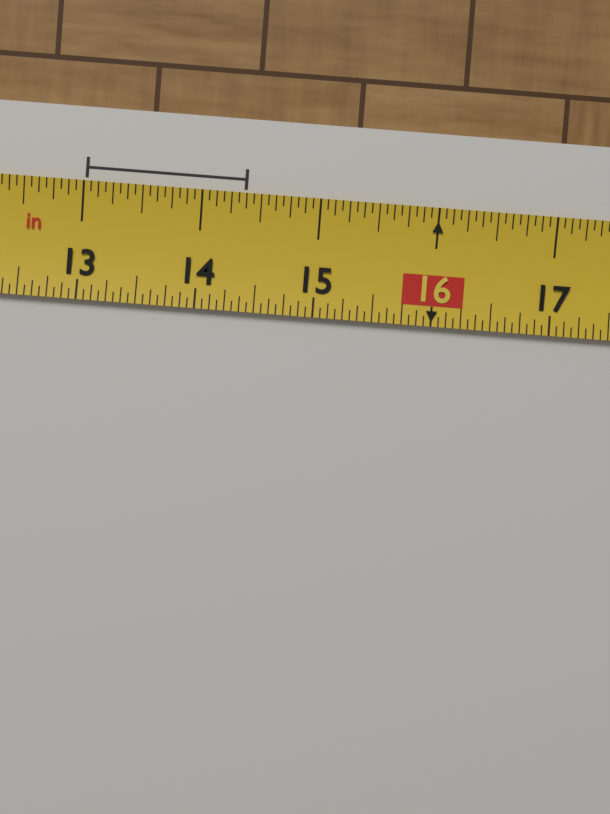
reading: 14.3750 in
